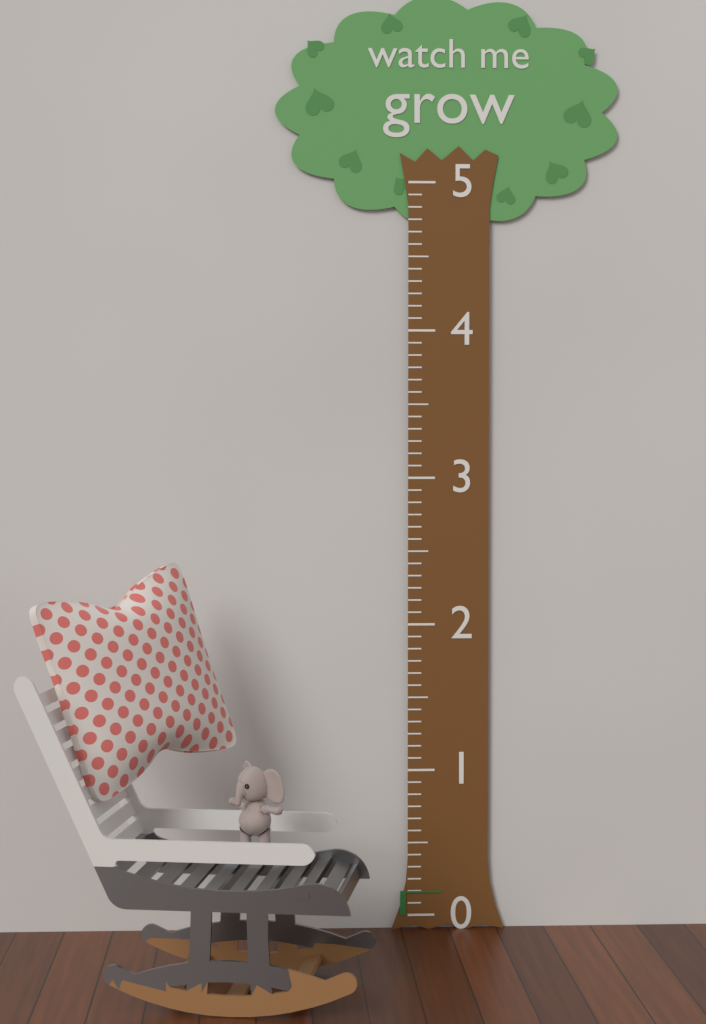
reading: 0.166667 (no unit)
